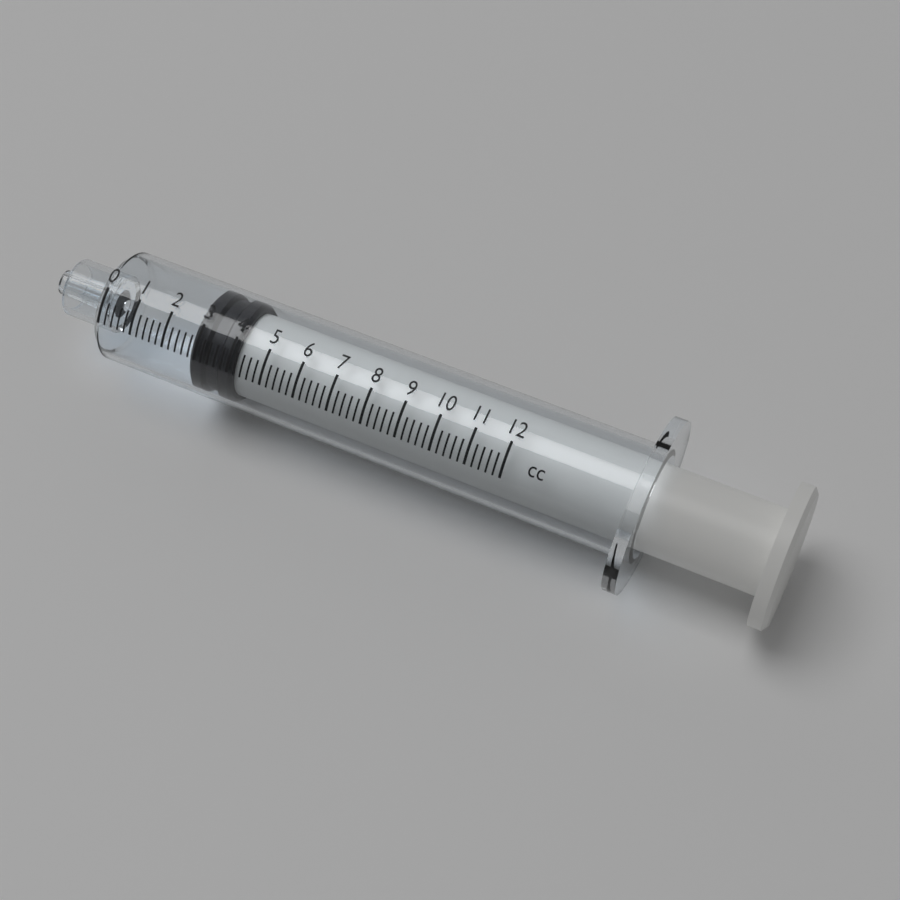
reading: 2.8 cc
